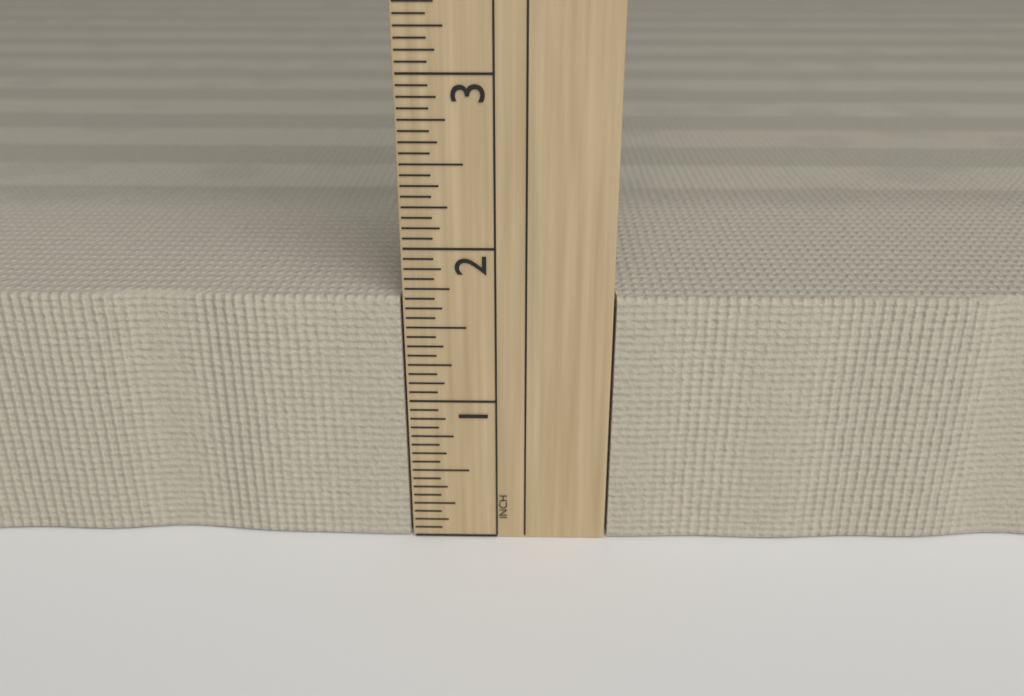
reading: 1.6875 in
